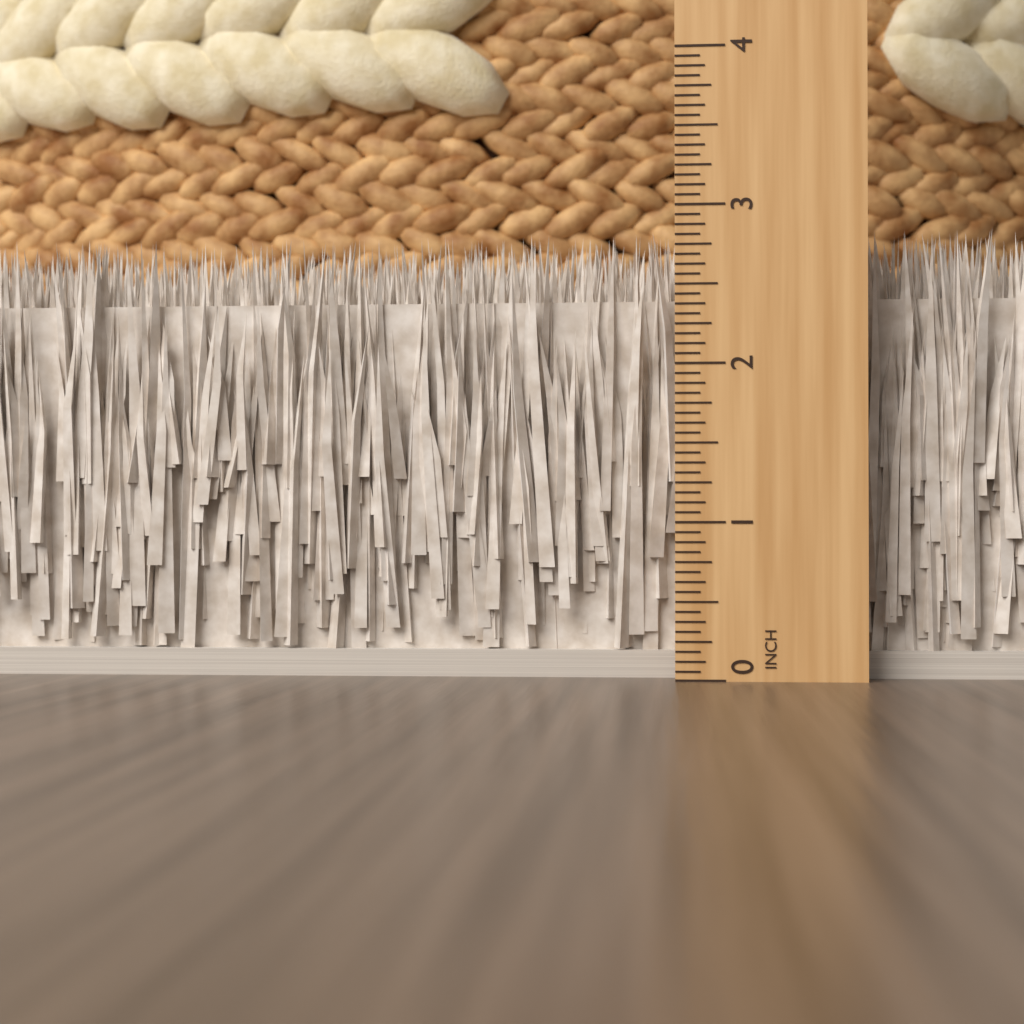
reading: 2.8750 in
